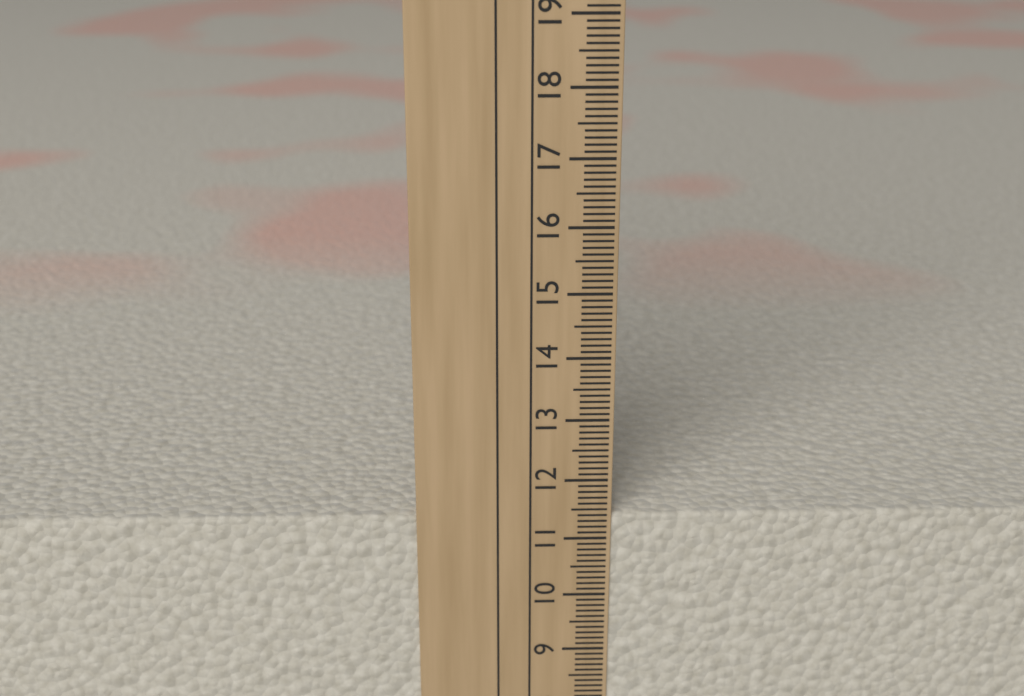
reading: 11.4 cm
